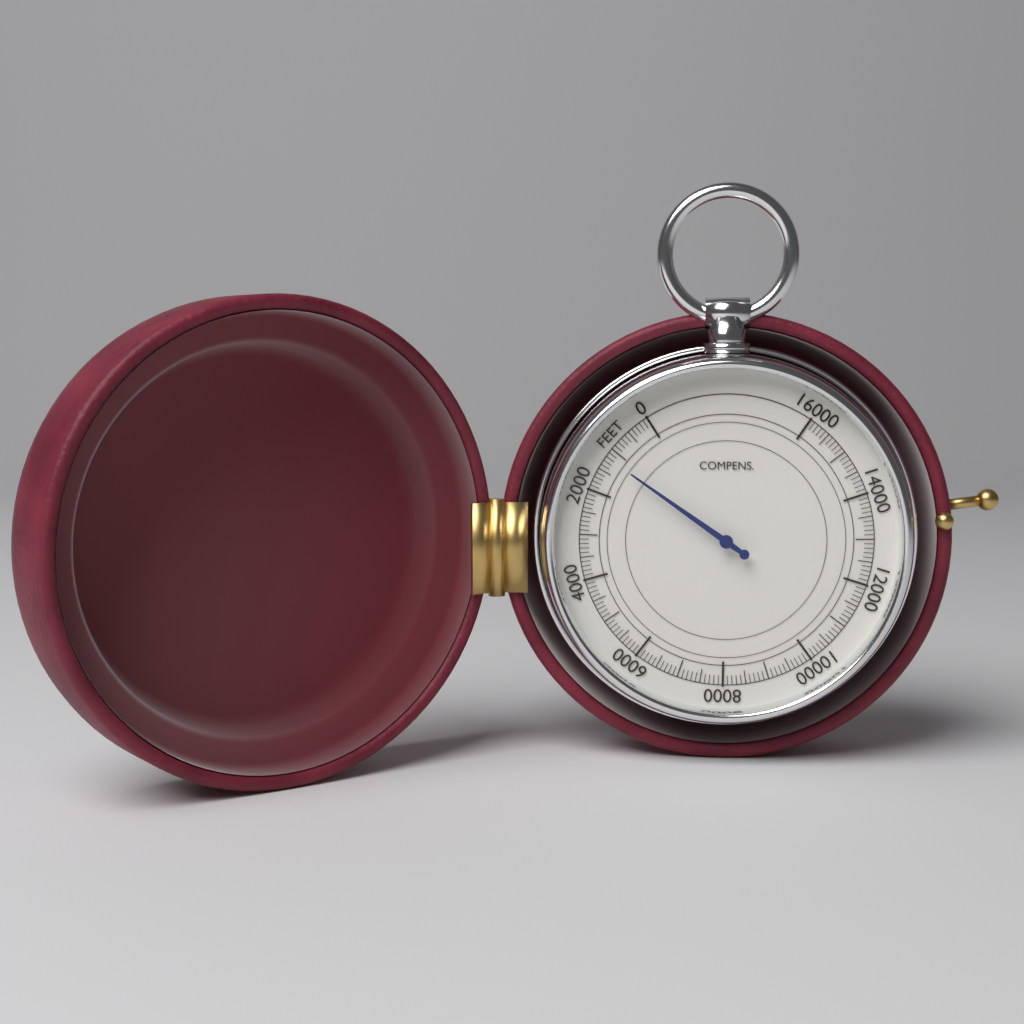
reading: 1200 feet
